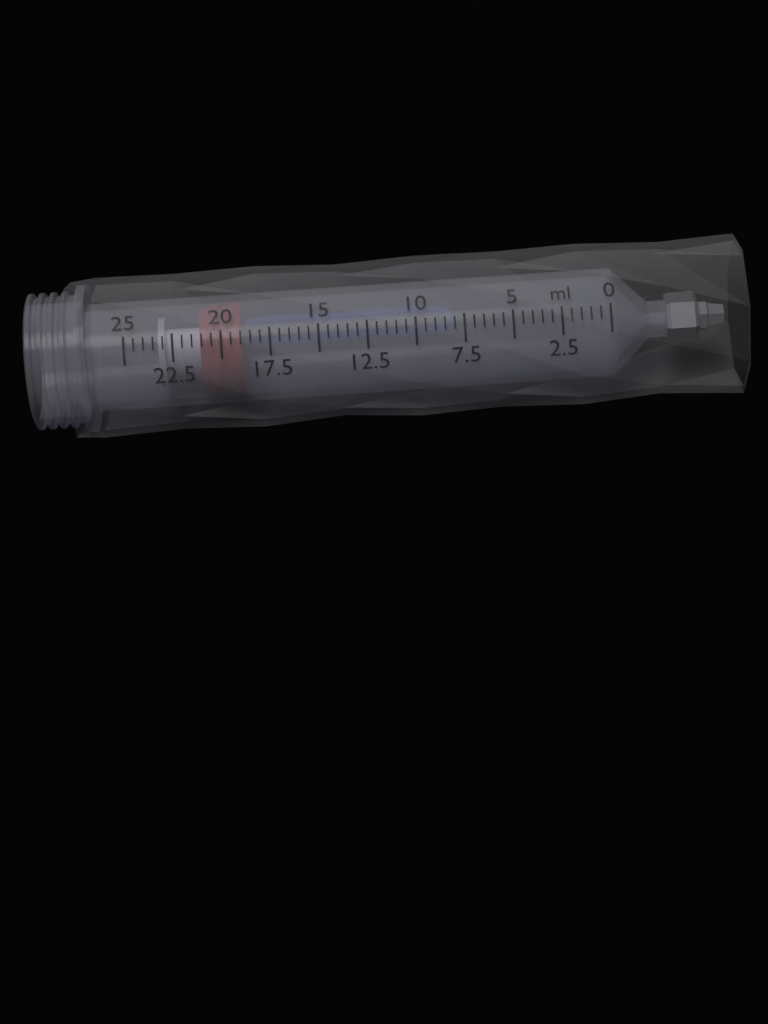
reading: 19.0 ml
